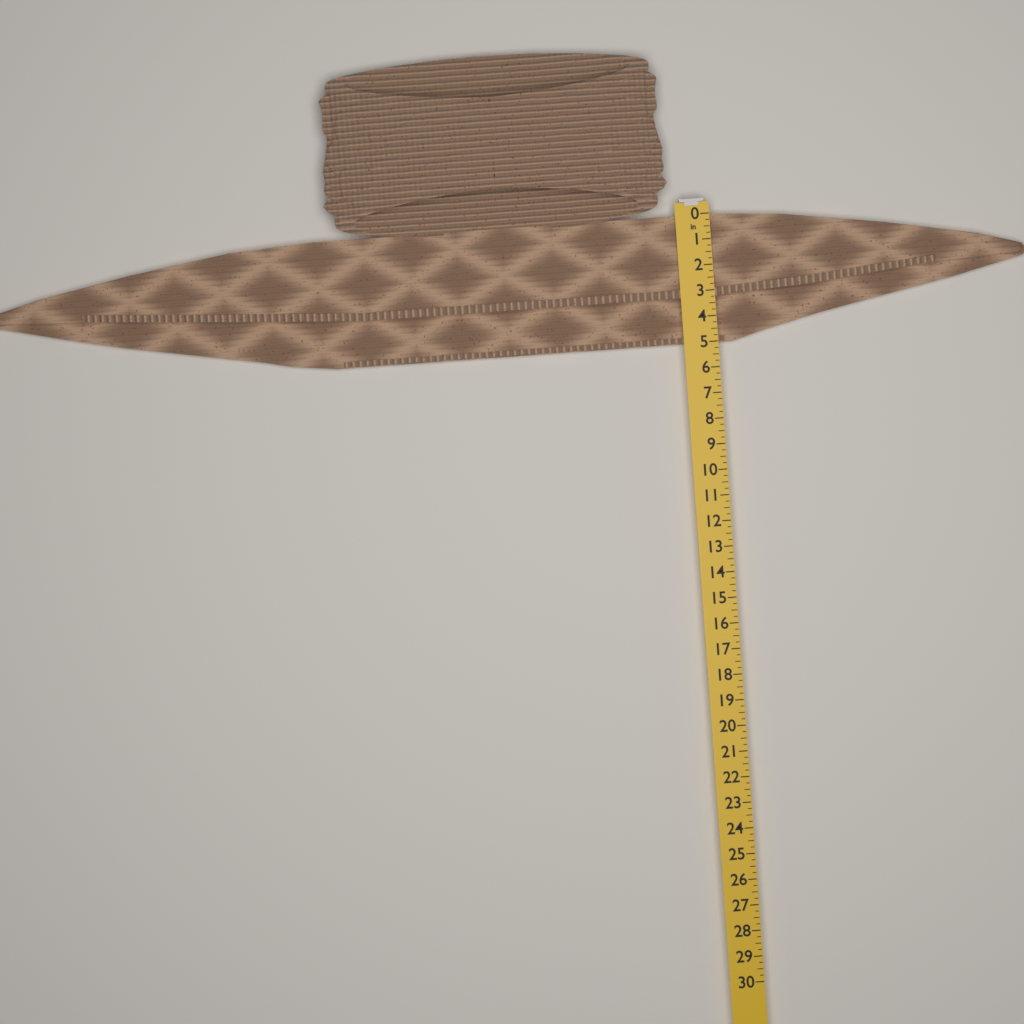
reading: 5.00 in
